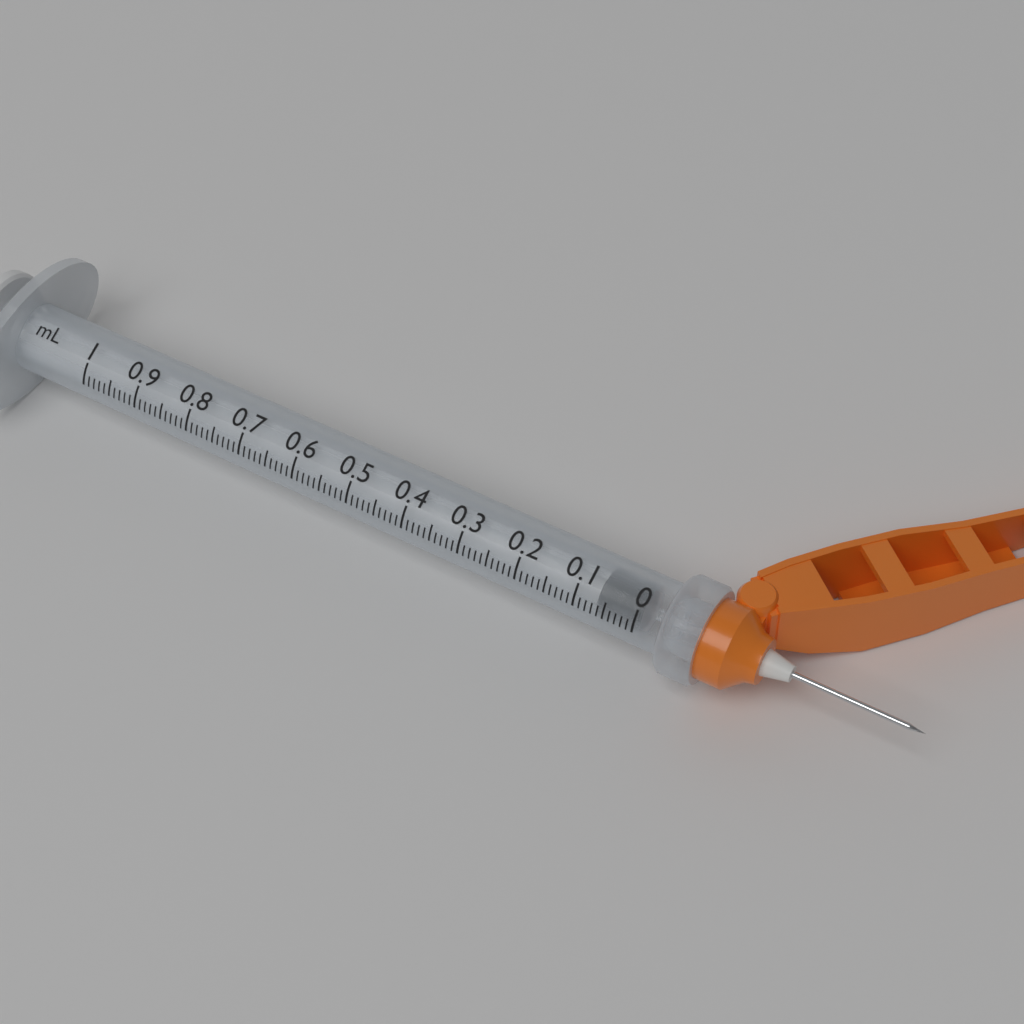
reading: 0.00 ml
